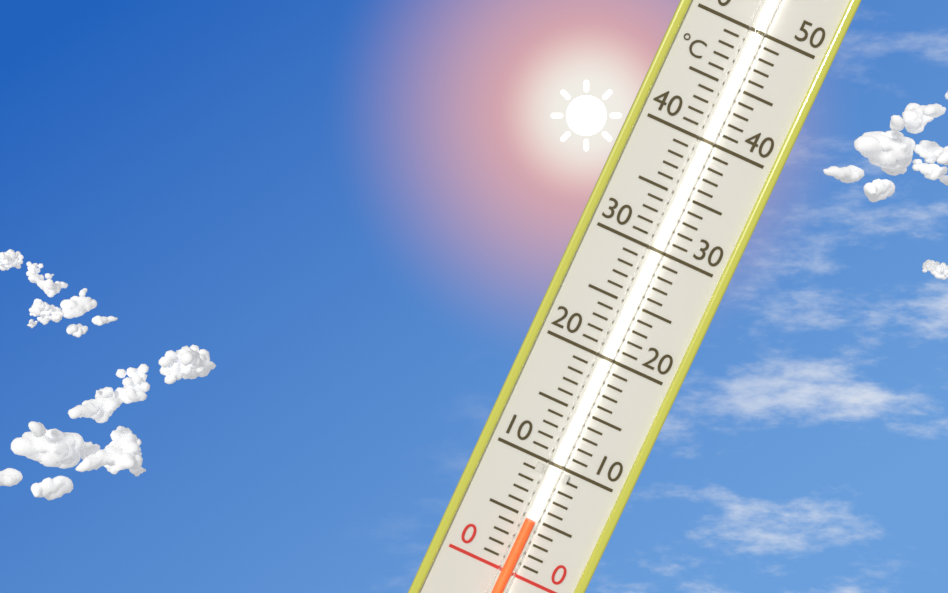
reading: 5 °C
